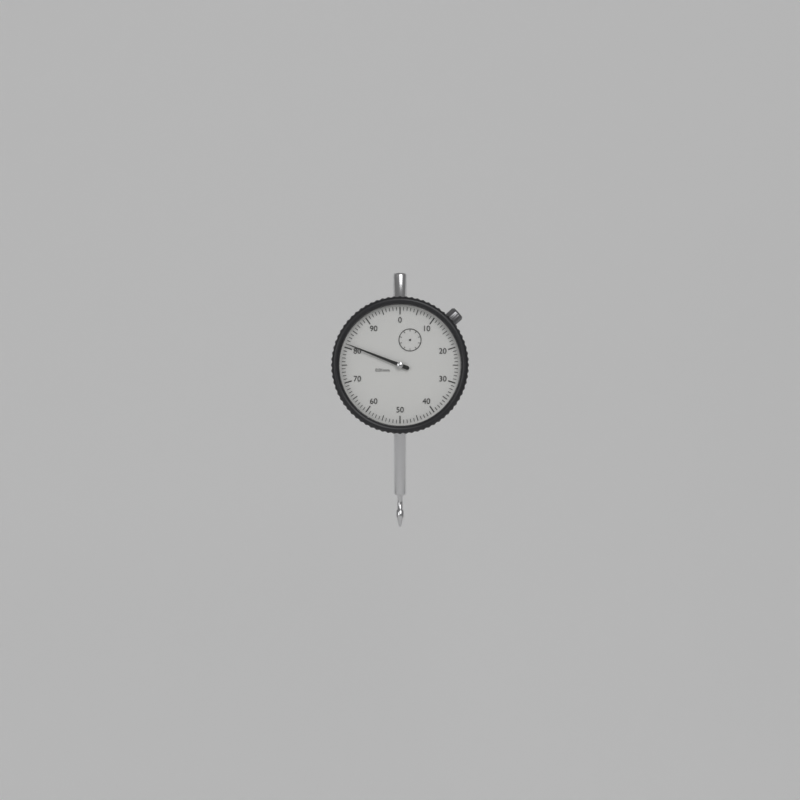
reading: 0.81 mm
